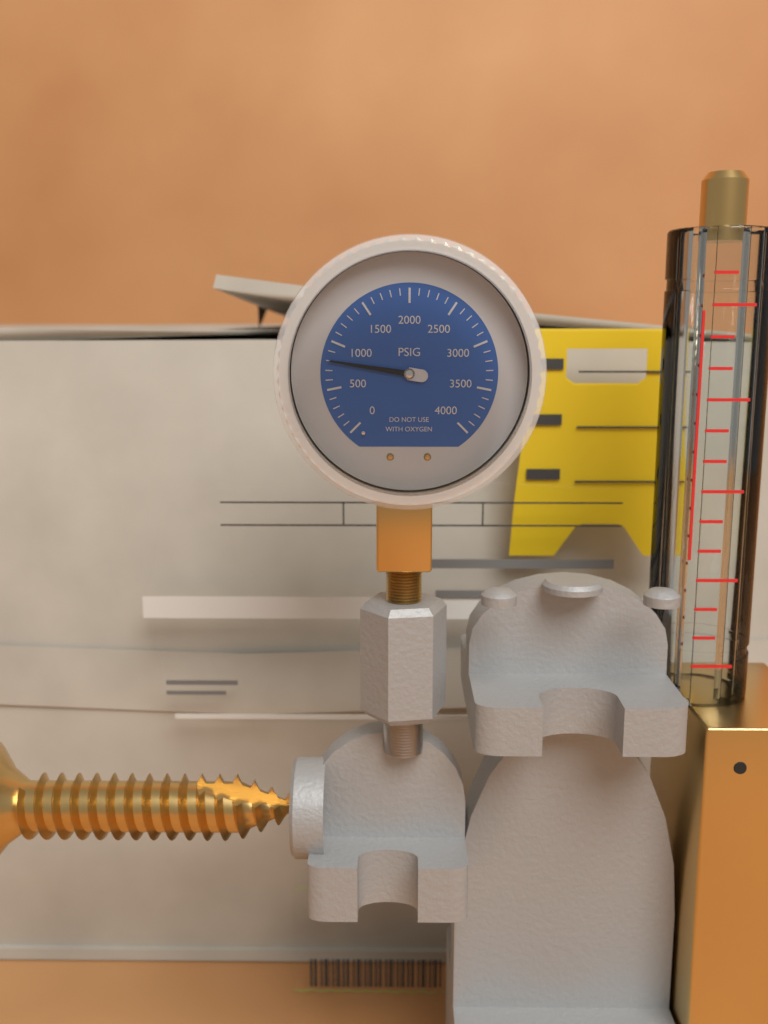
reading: 800 psi
